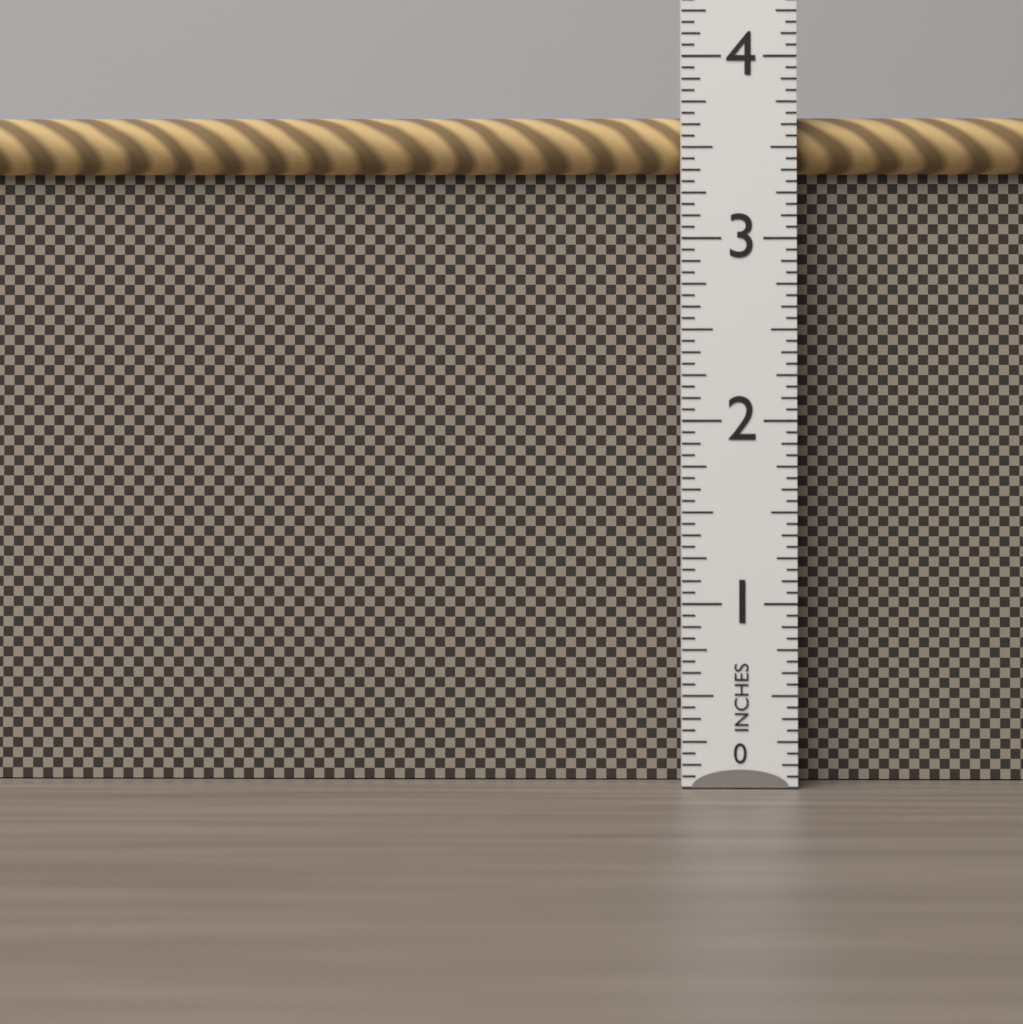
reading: 3.6875 in
